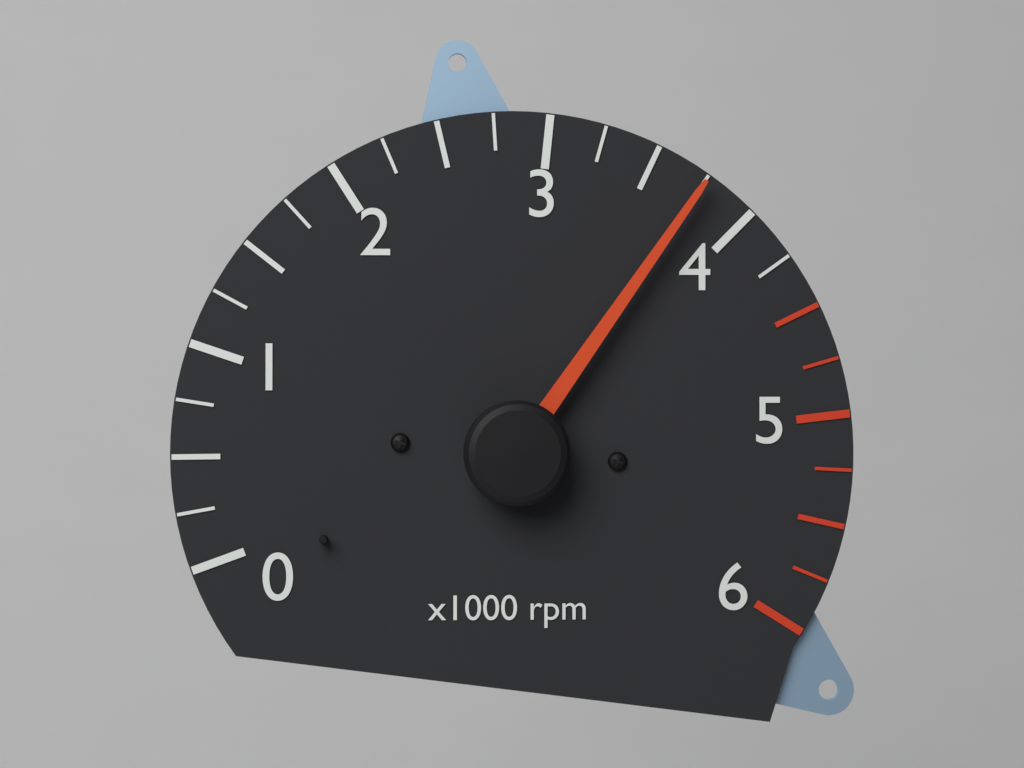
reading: 3750 rpm
